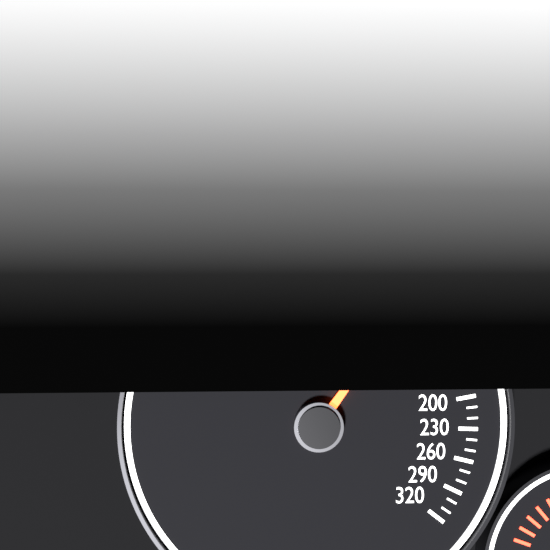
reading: 90 km/h
